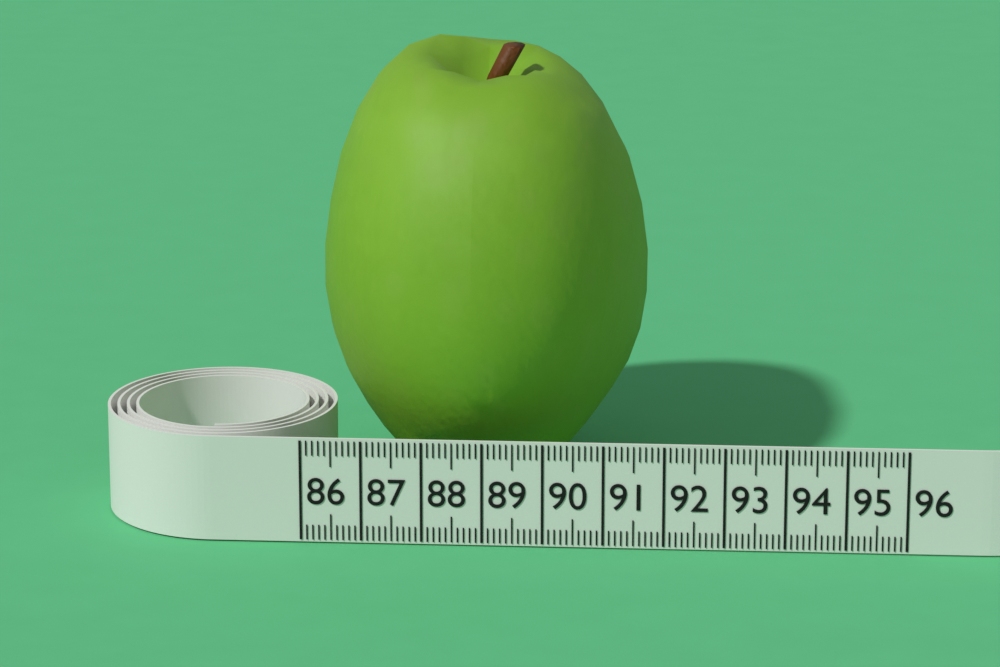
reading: 91.6 (no unit)
